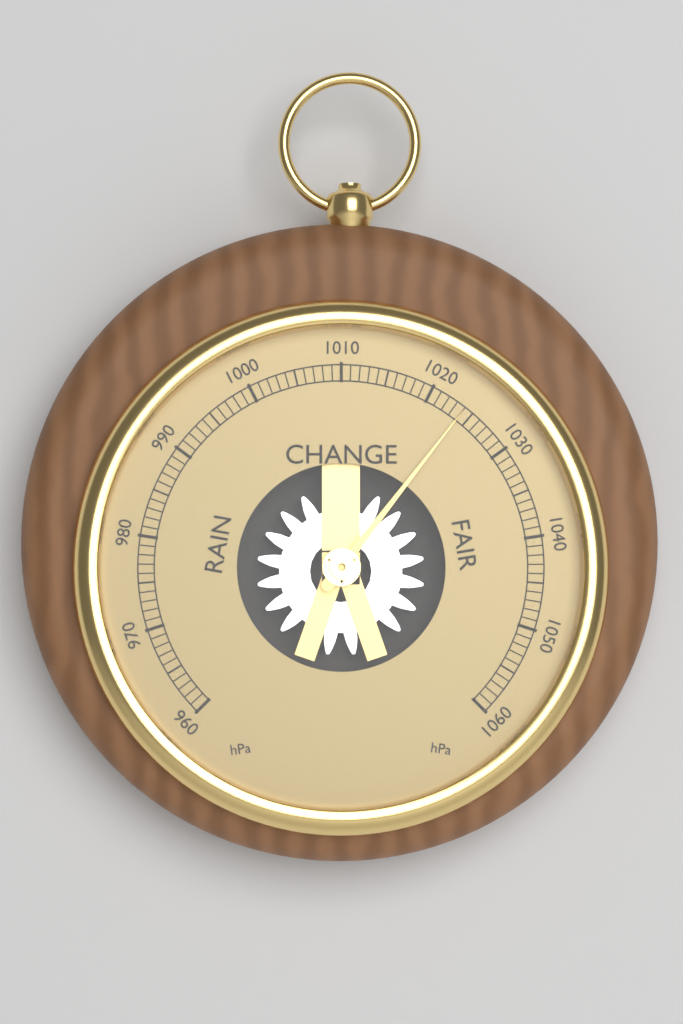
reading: 1024 hPa
